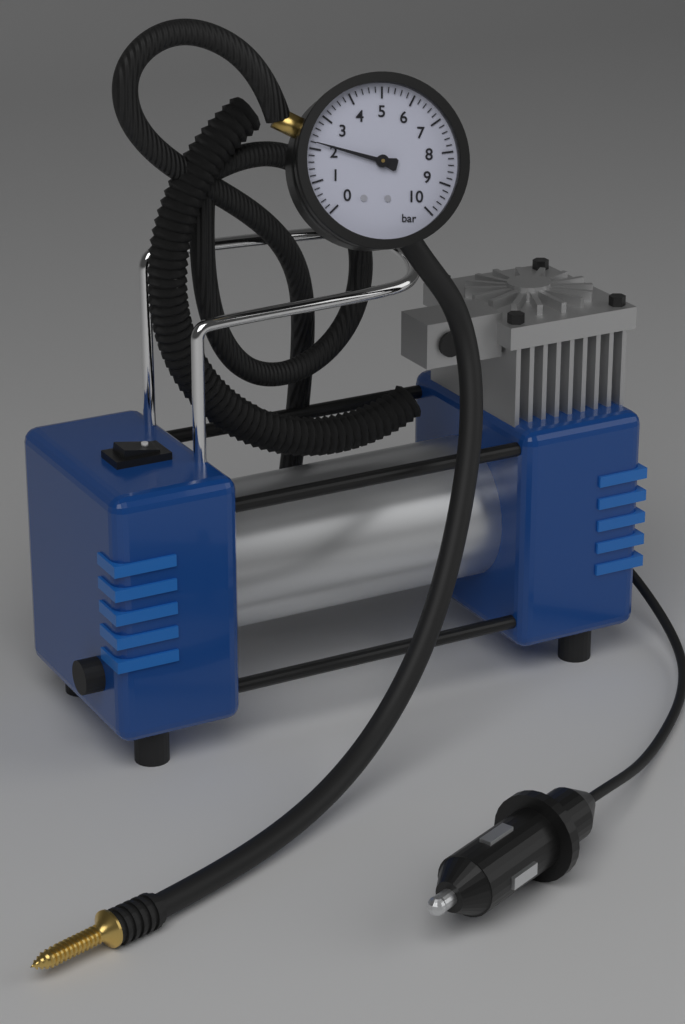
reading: 2.2 bar
